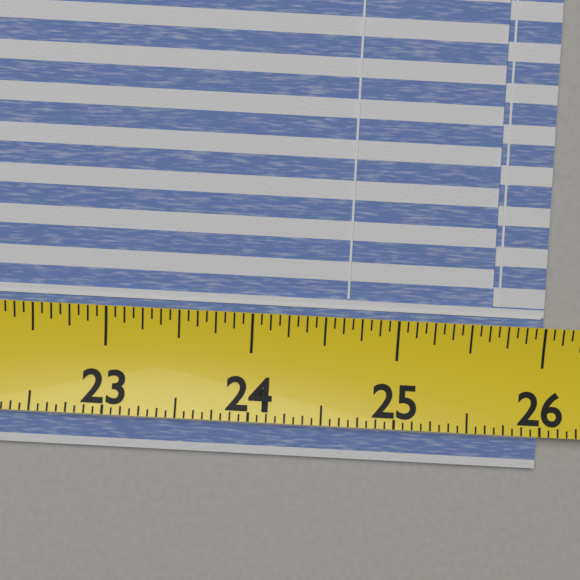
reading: 26.0000 (no unit)
